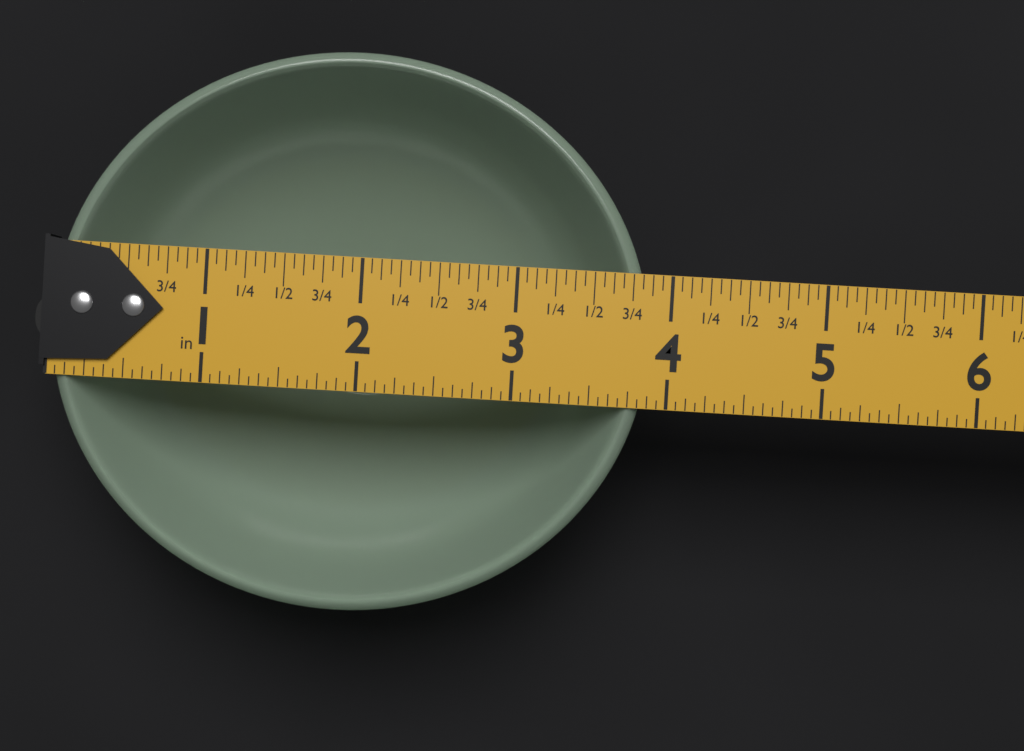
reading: 3.8750 in
